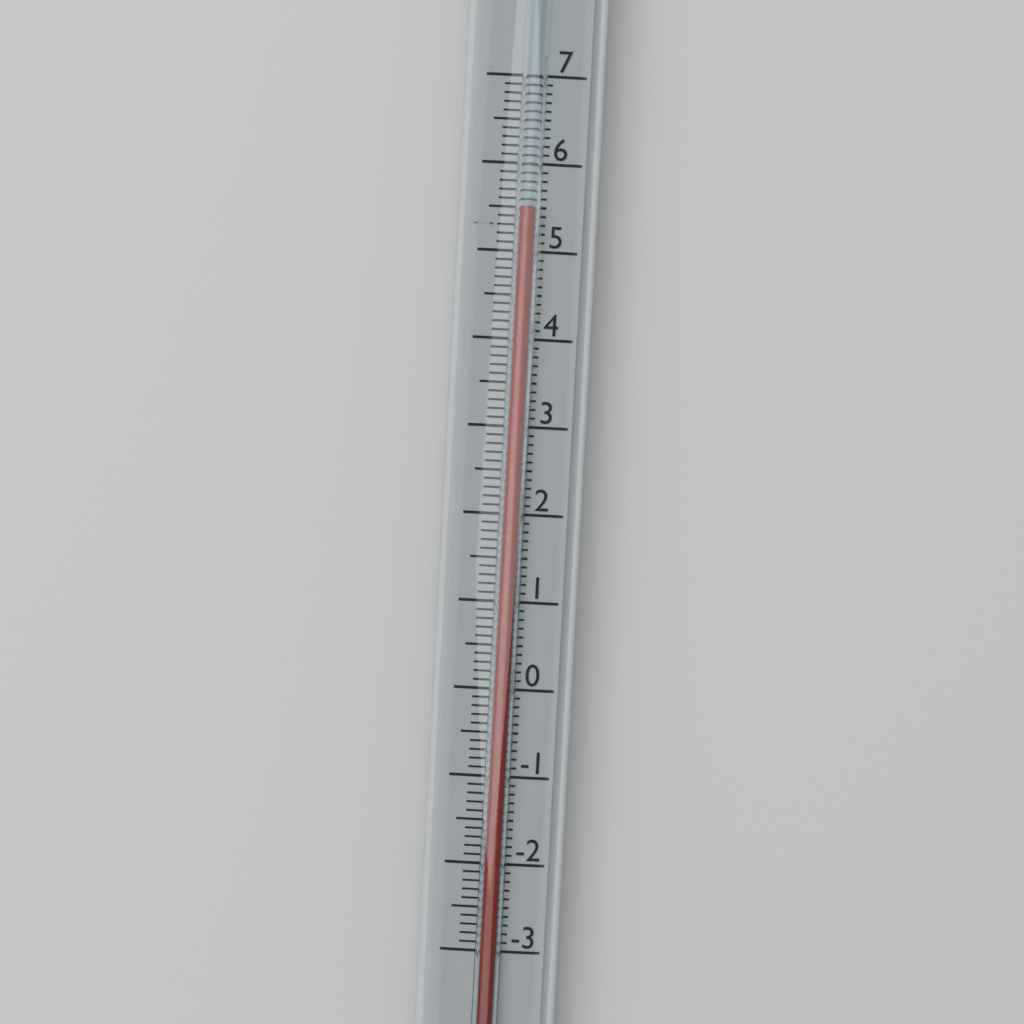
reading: 5.5 (no unit)
